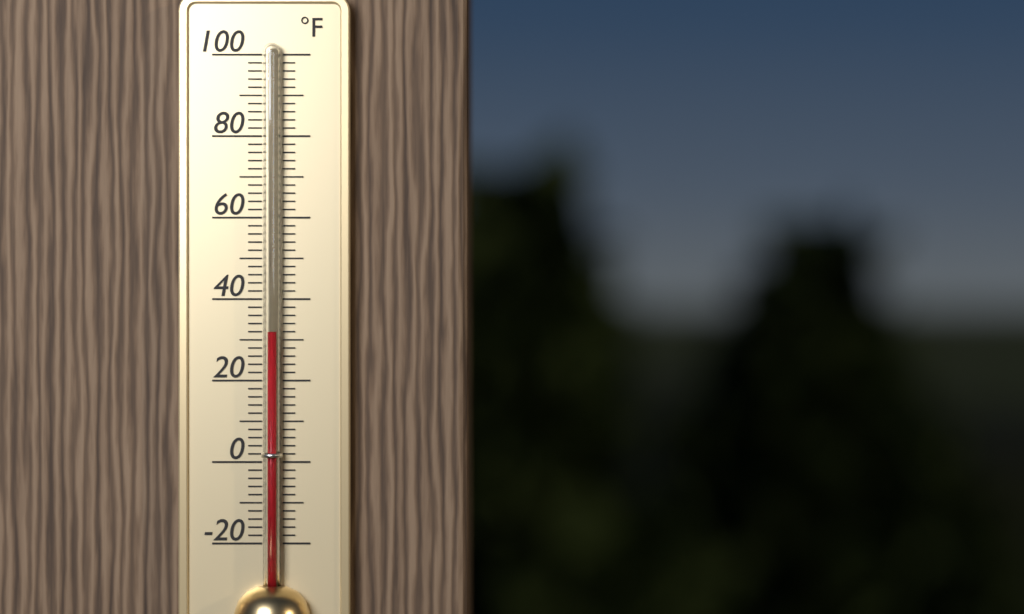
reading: 32 °F
